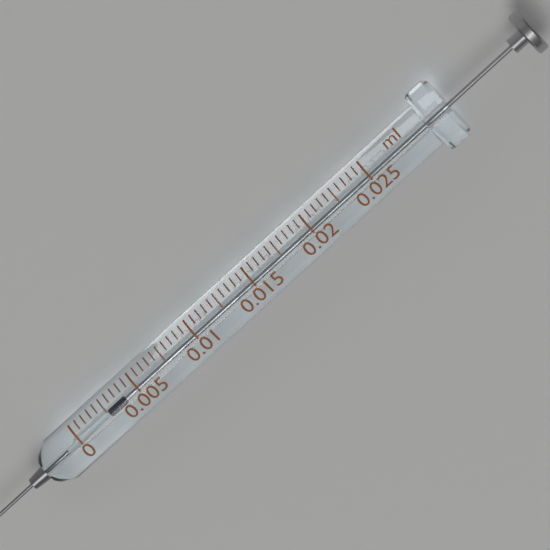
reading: 0.0025 ml
